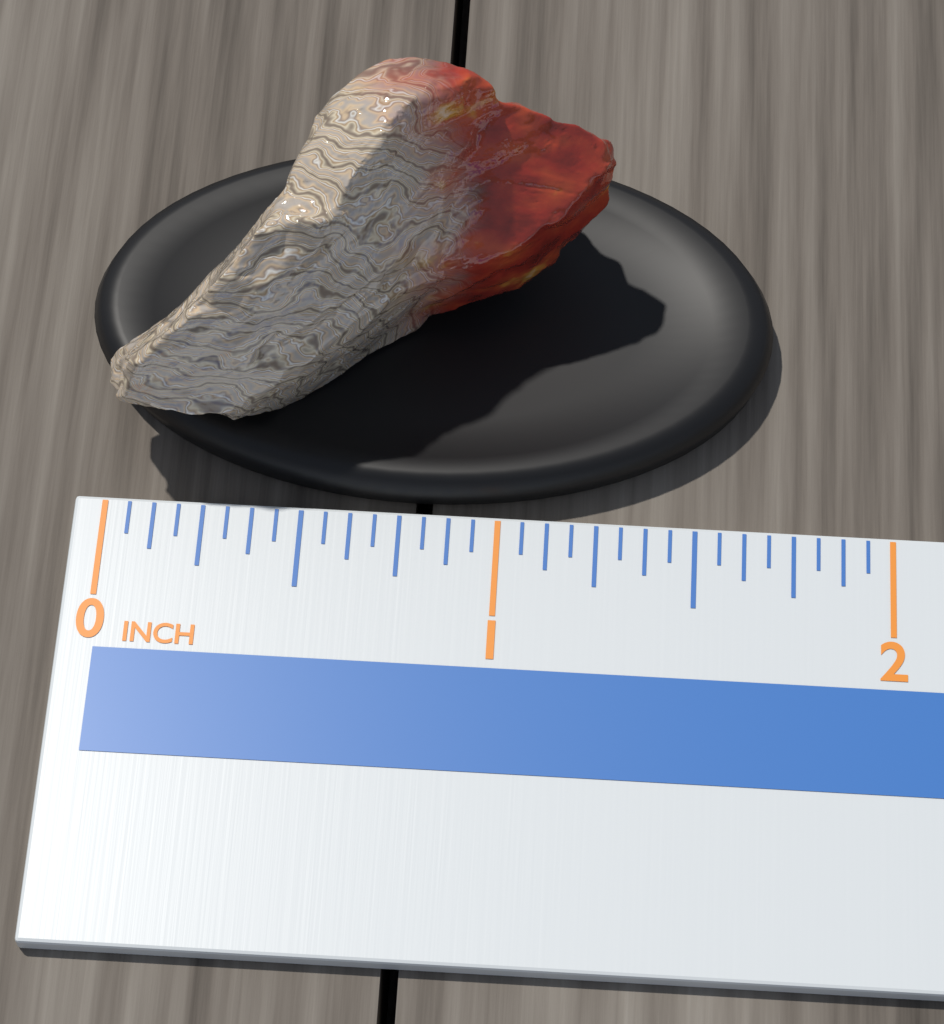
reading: 1.2500 in
